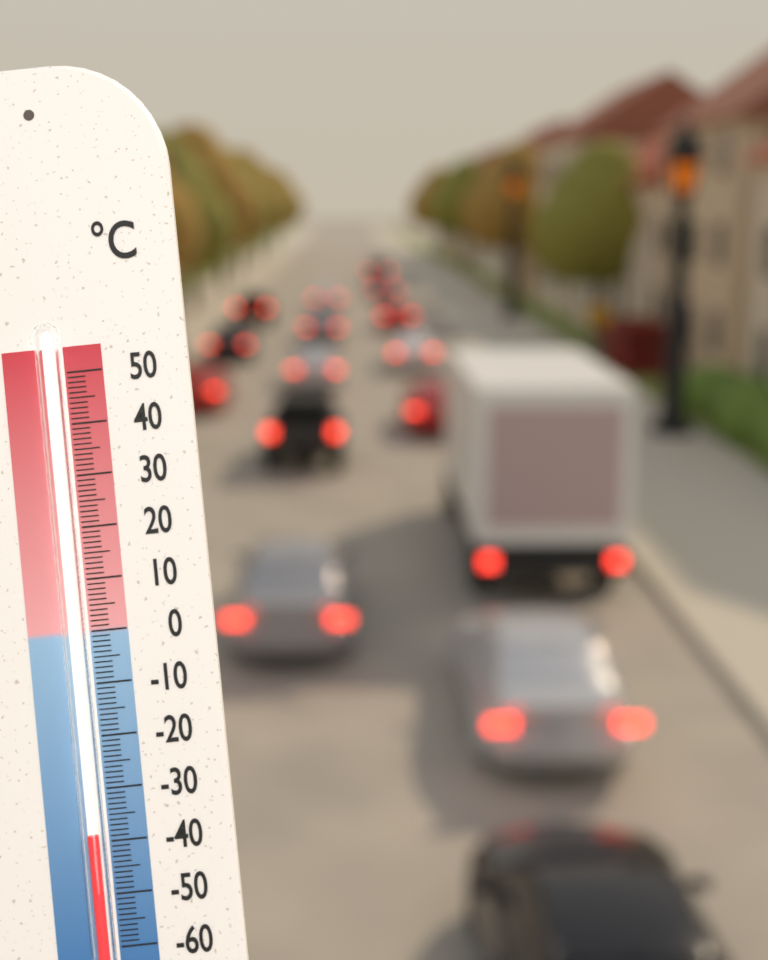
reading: -38 °C
